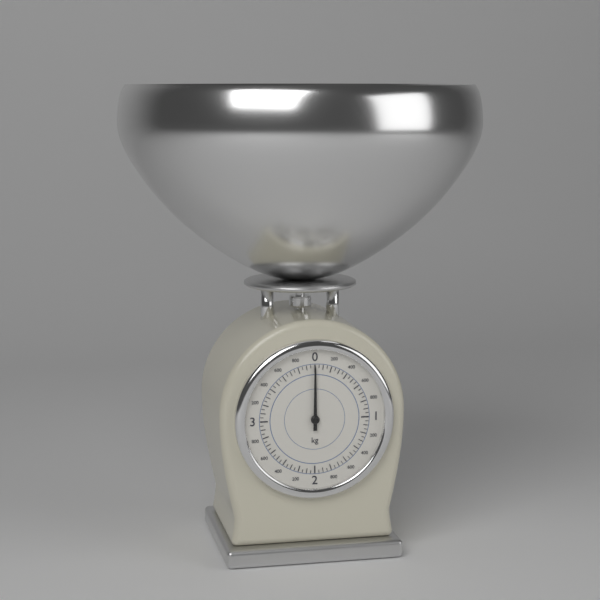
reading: 0.00 kg
